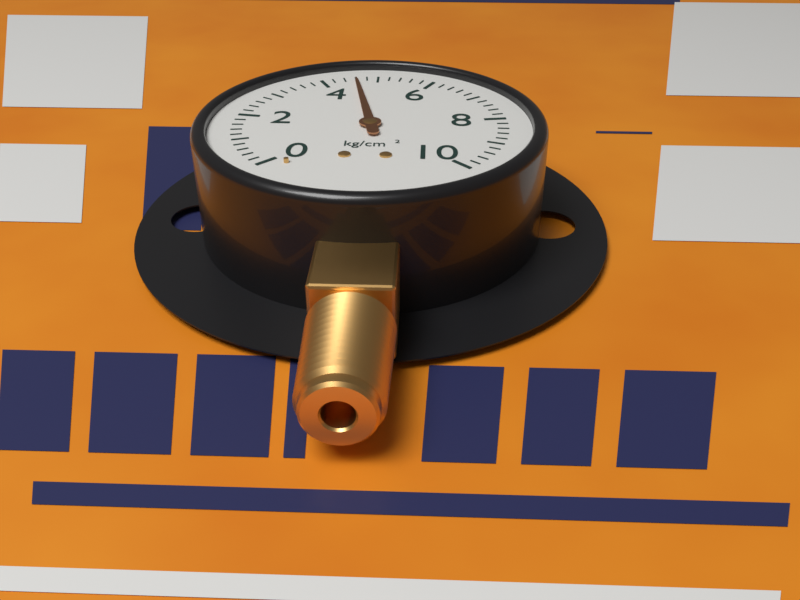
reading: 4.6 kg/cm²
